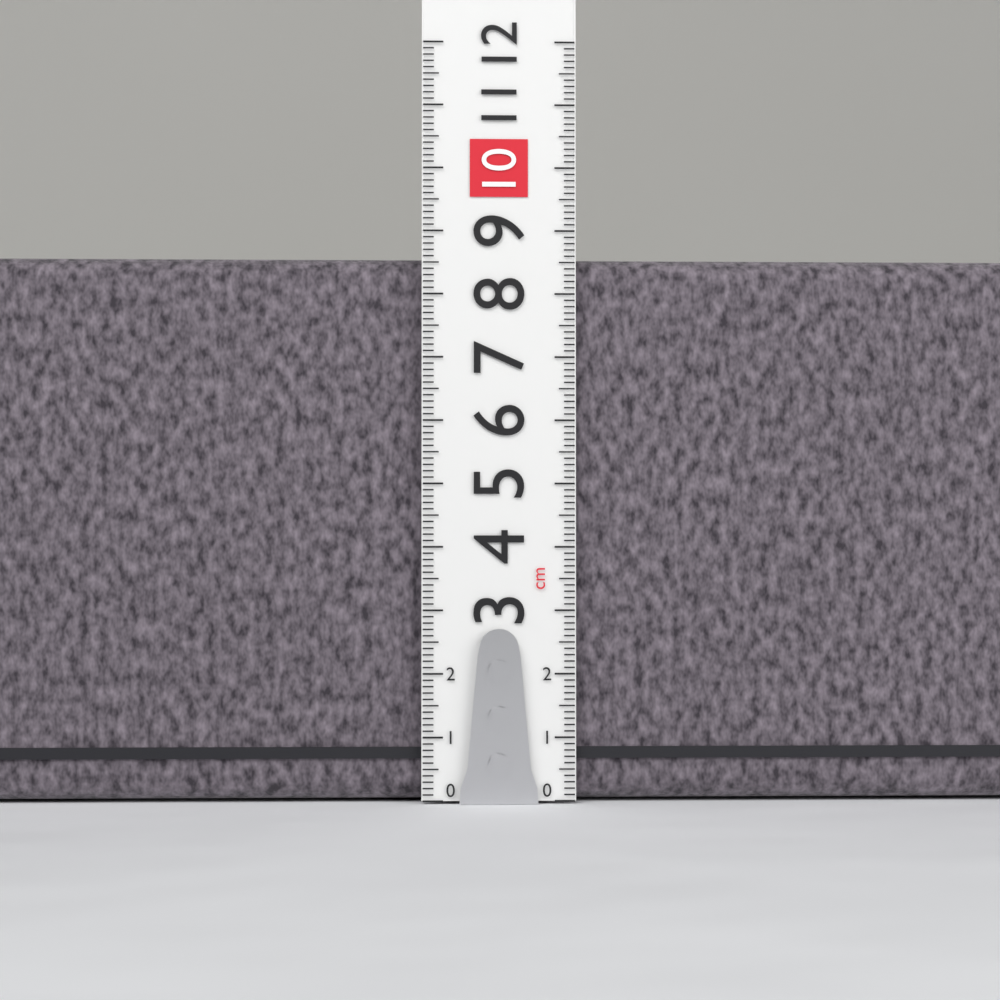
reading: 8.6 cm
